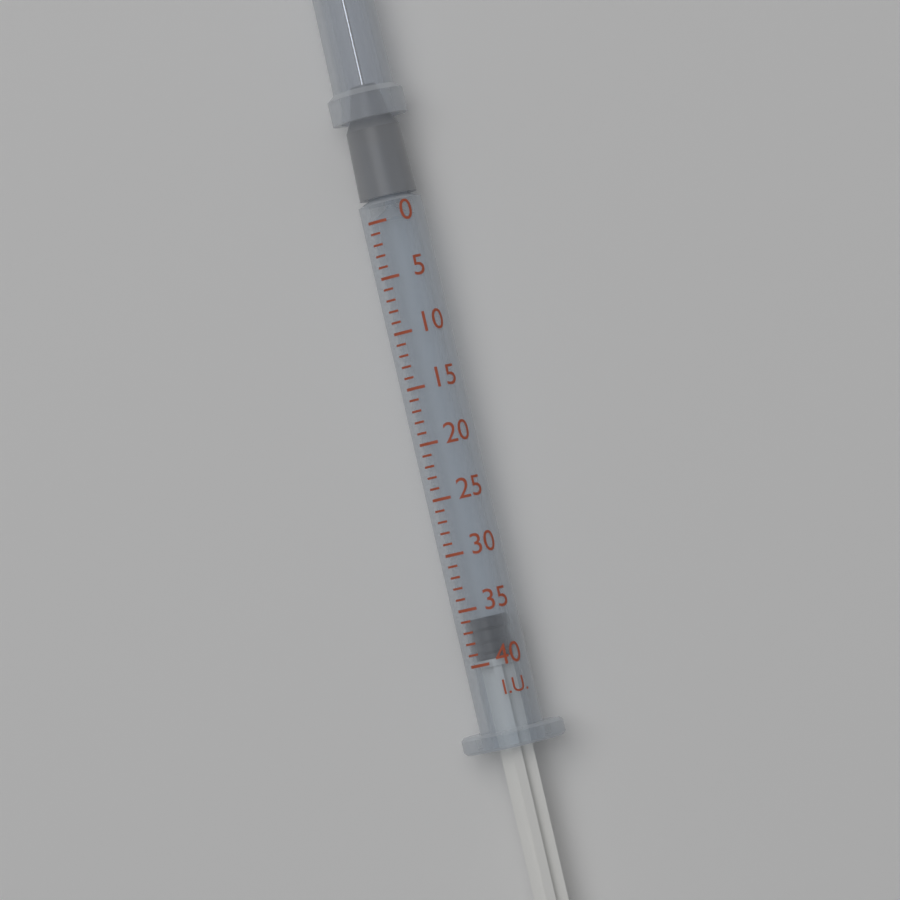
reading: 36 I.U.
